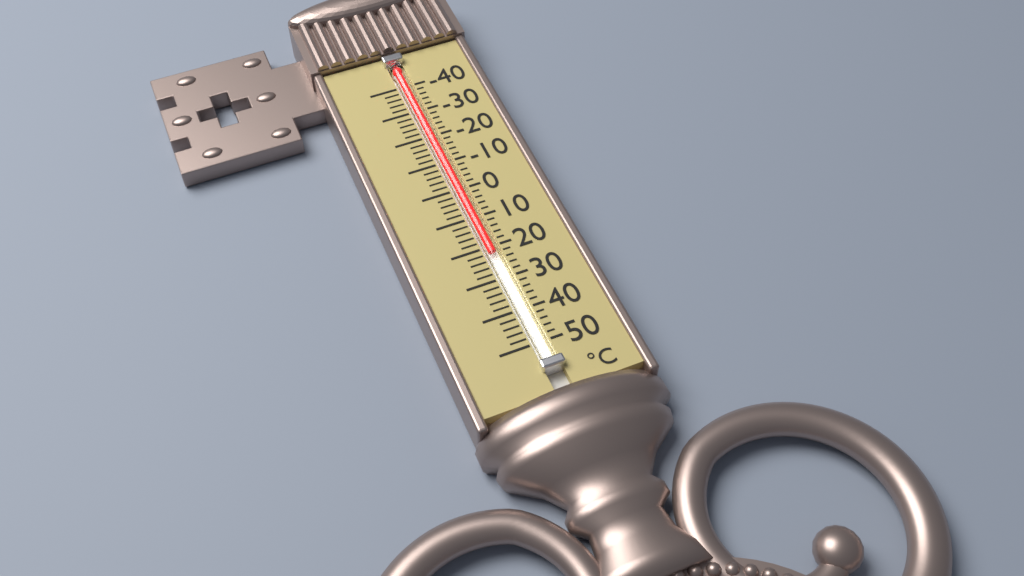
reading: 22 °C
